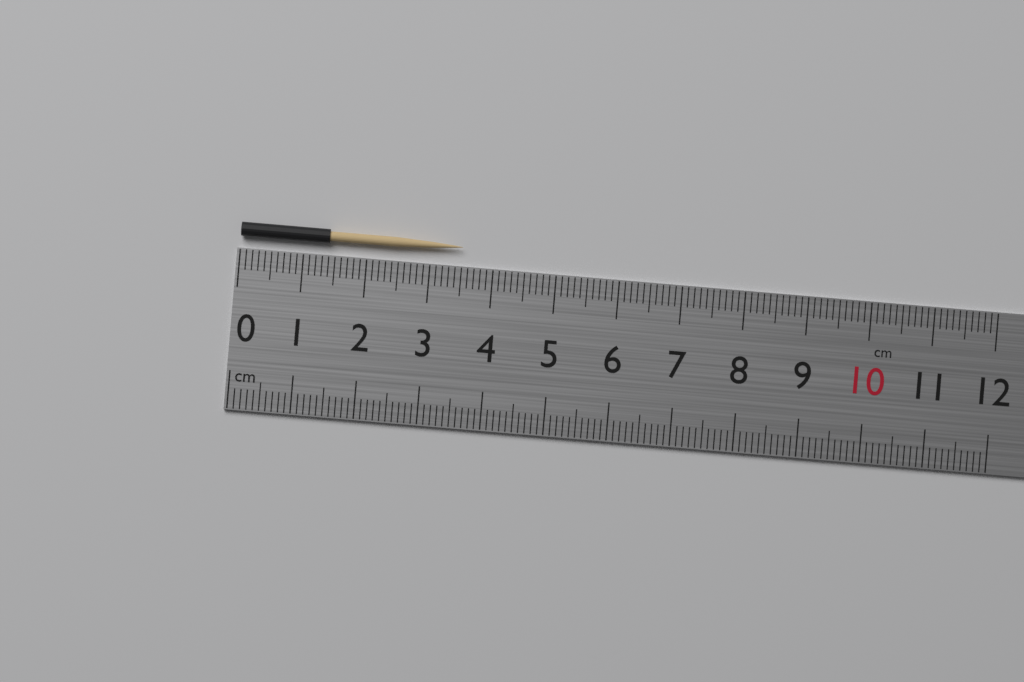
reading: 3.5 cm
